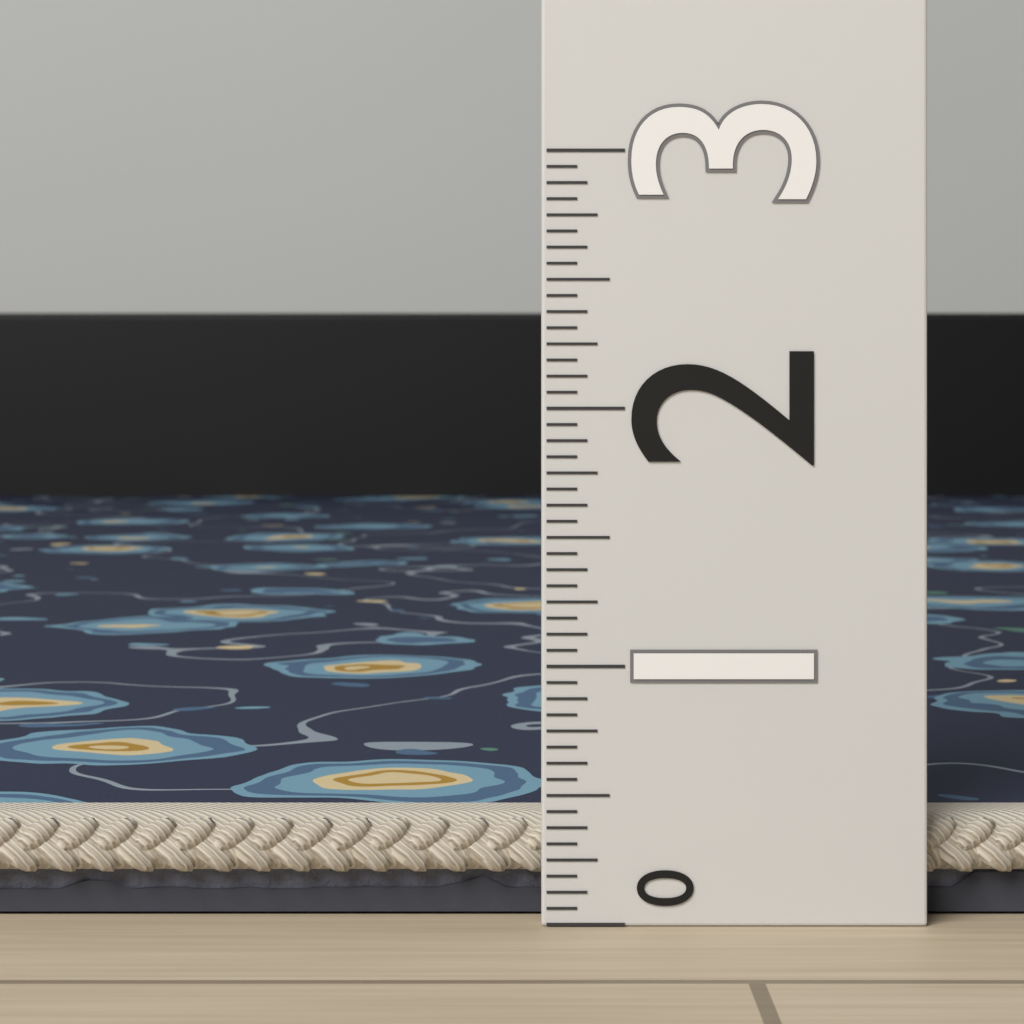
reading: 0.4000 (no unit)
